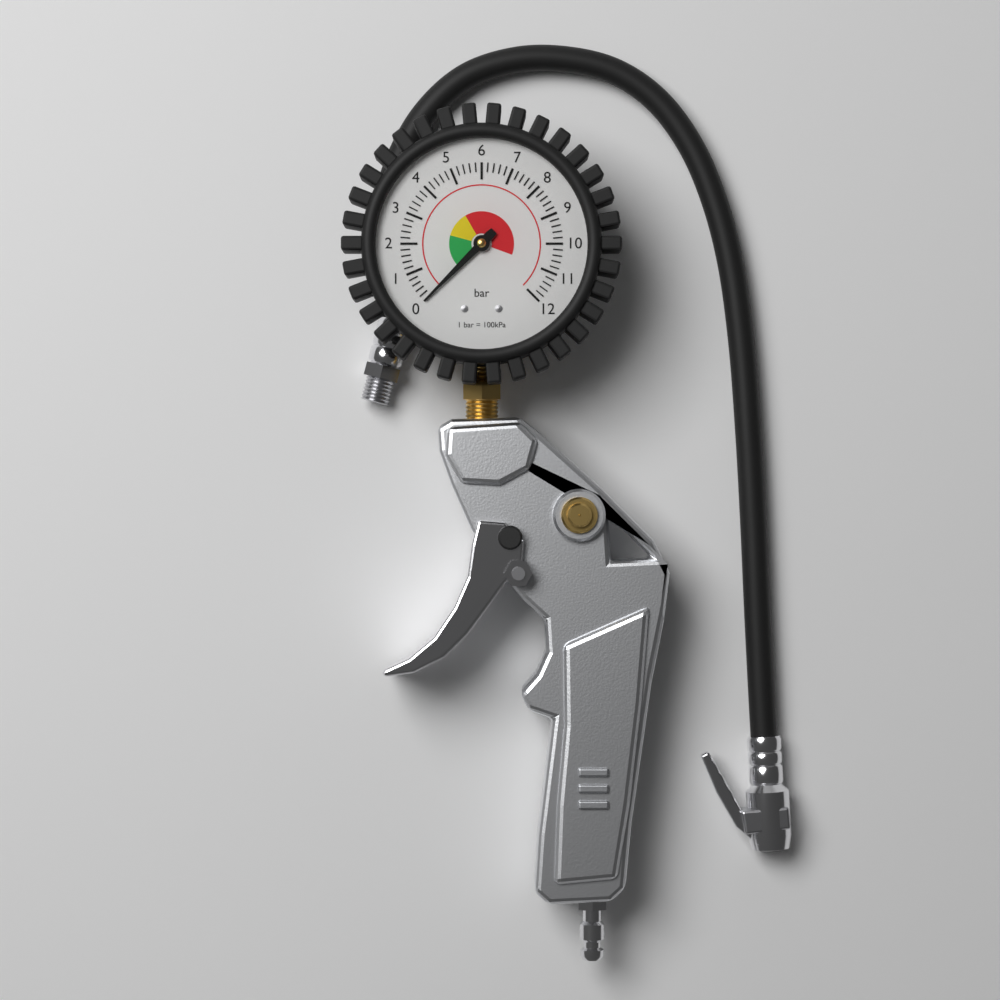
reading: 0.0 bar
